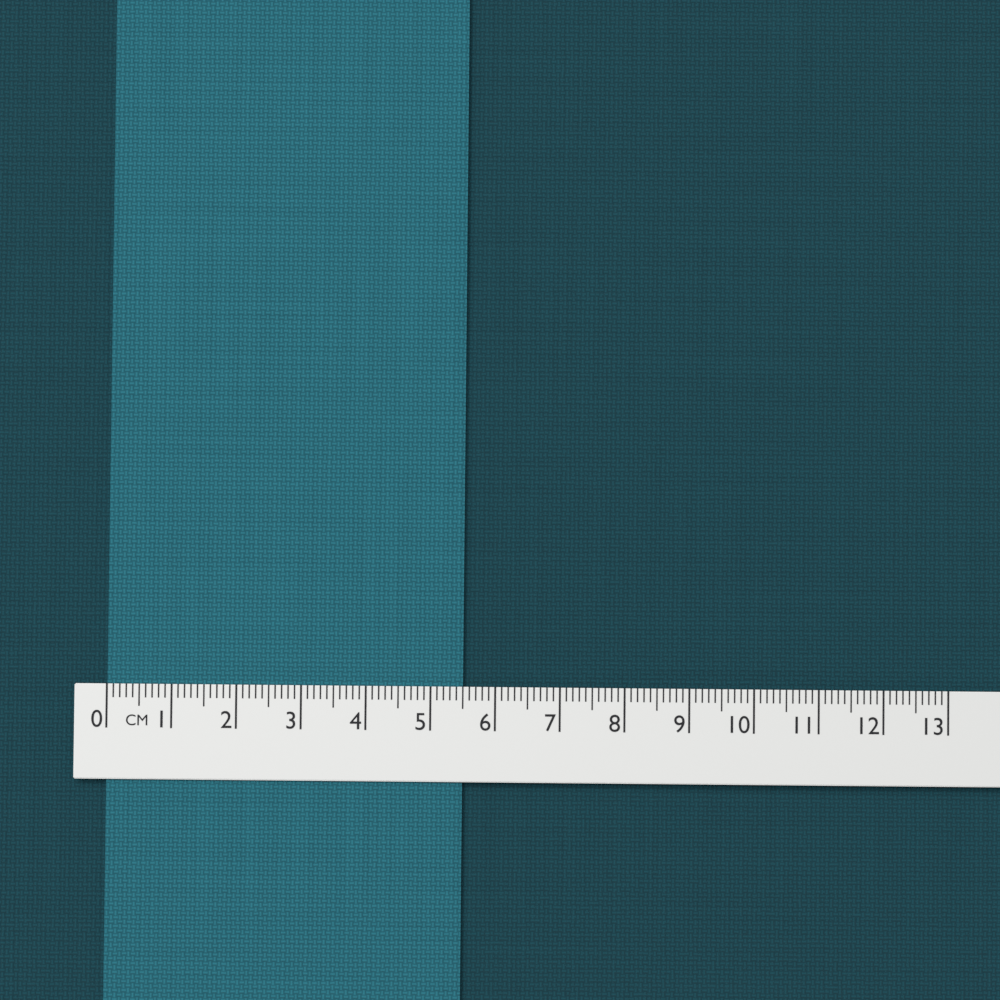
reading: 5.5 cm
